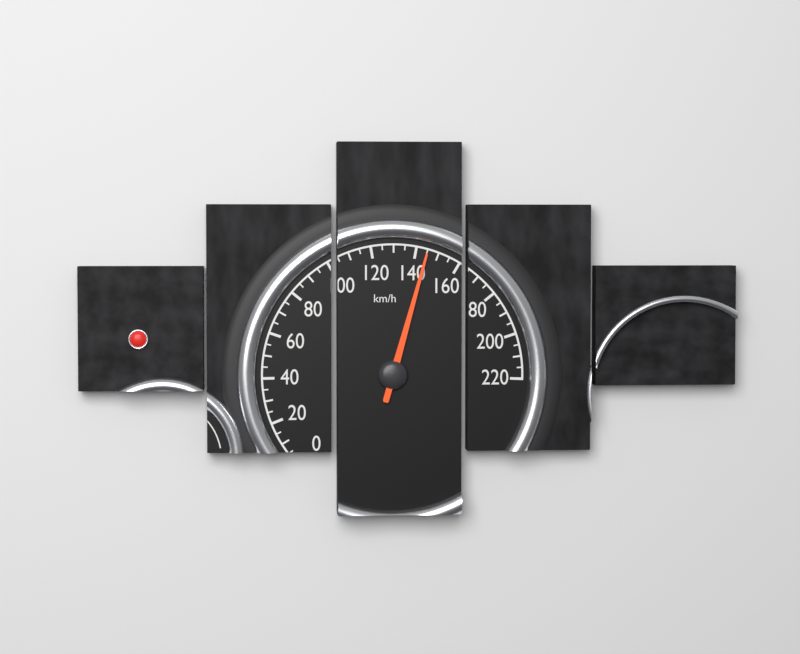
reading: 145 km/h
